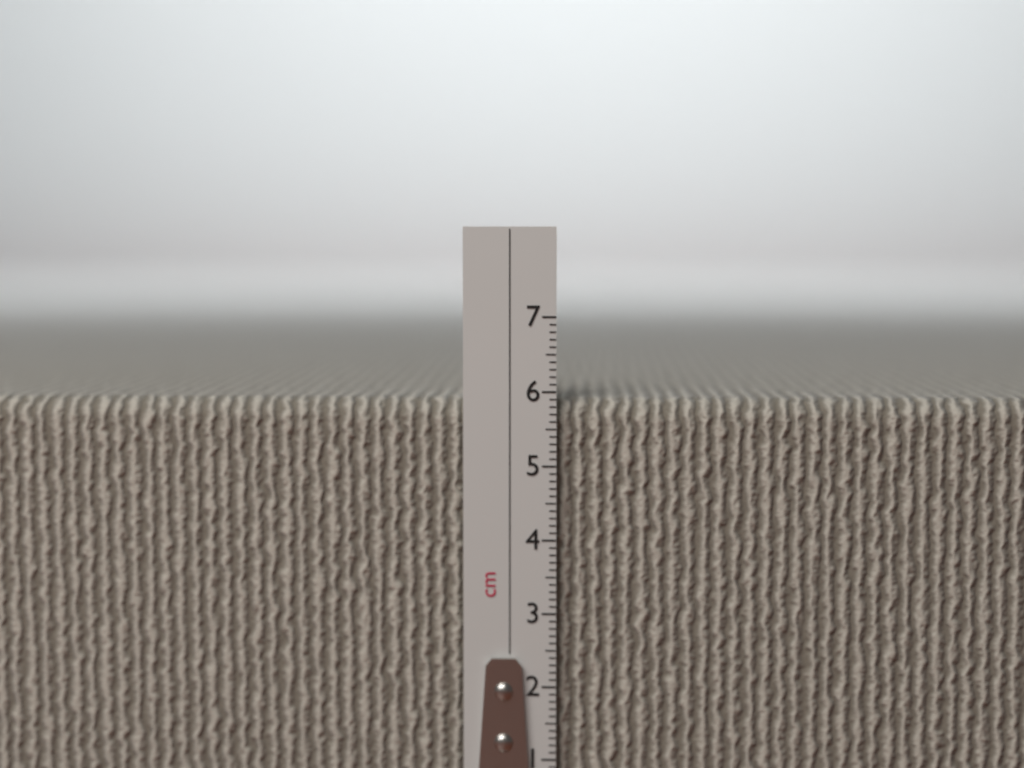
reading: 5.9 cm
